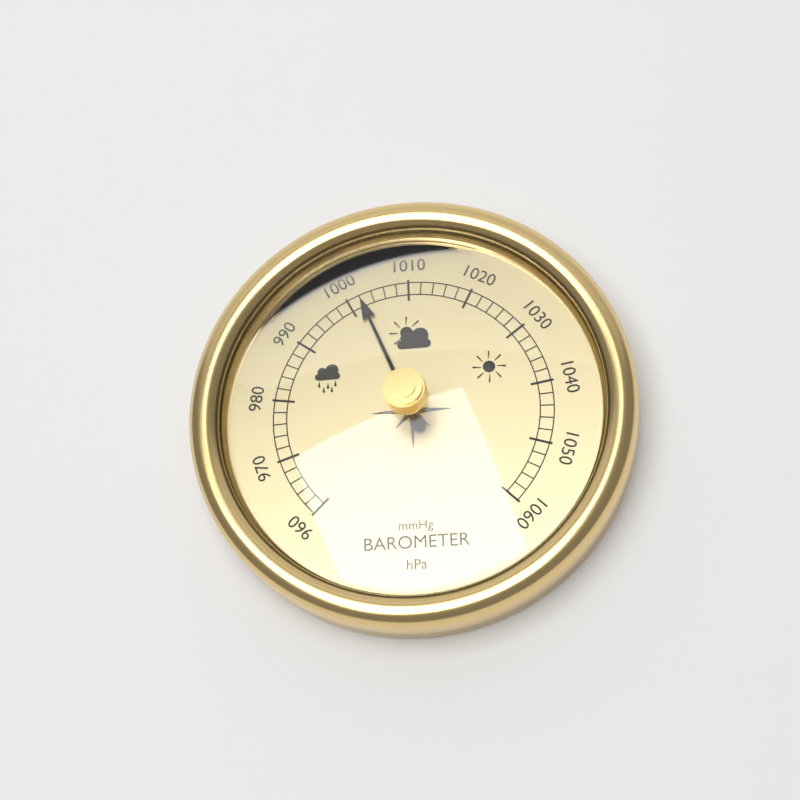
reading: 1002 hPa
